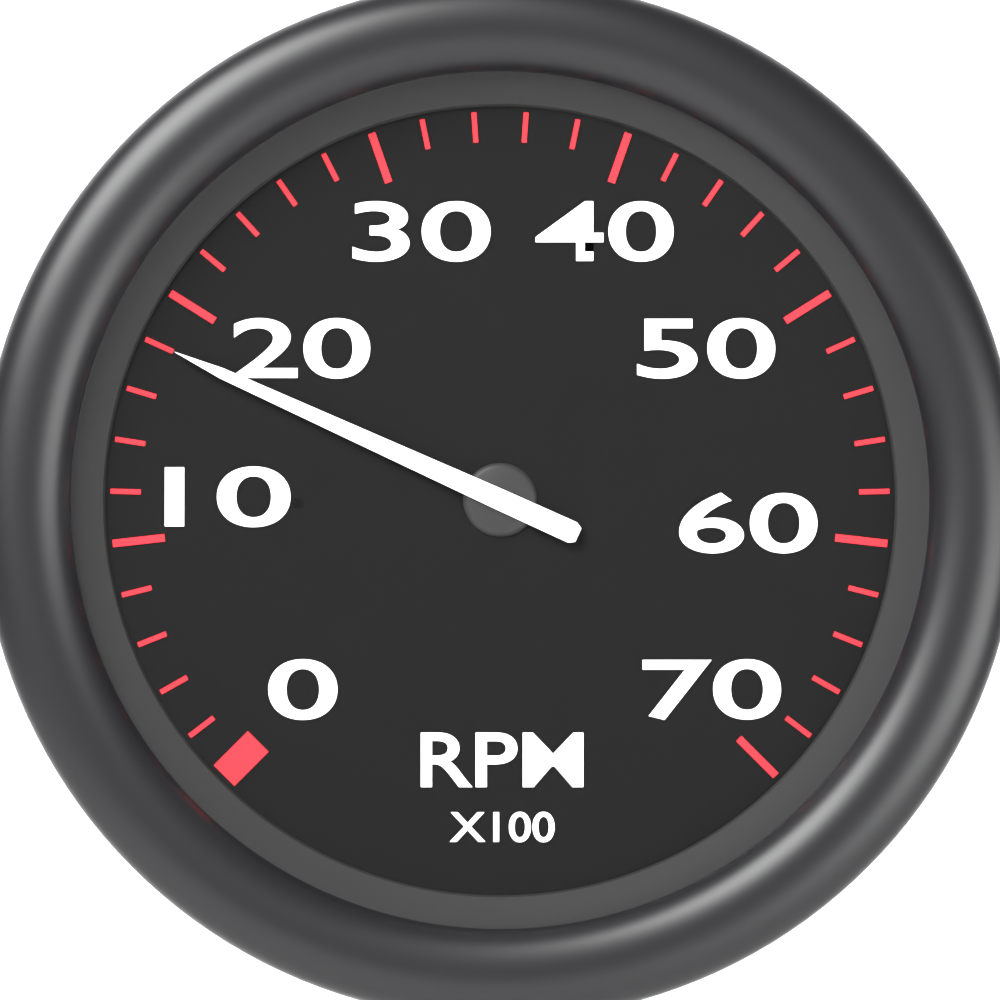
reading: 1800 RPM
